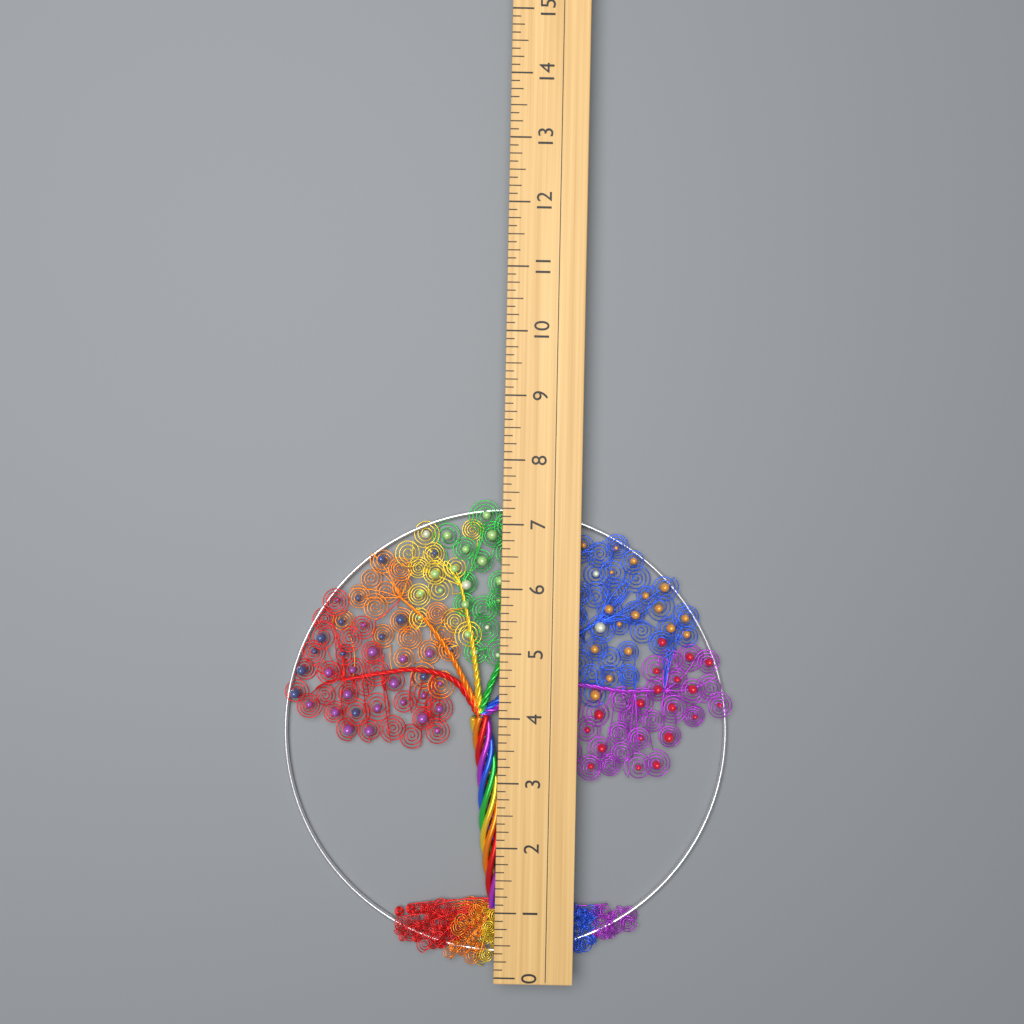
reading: 7.375 (no unit)
